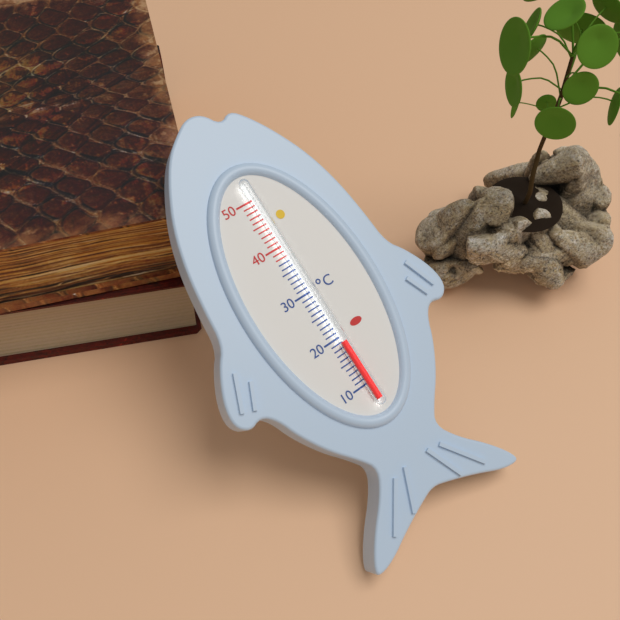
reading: 19 °C
